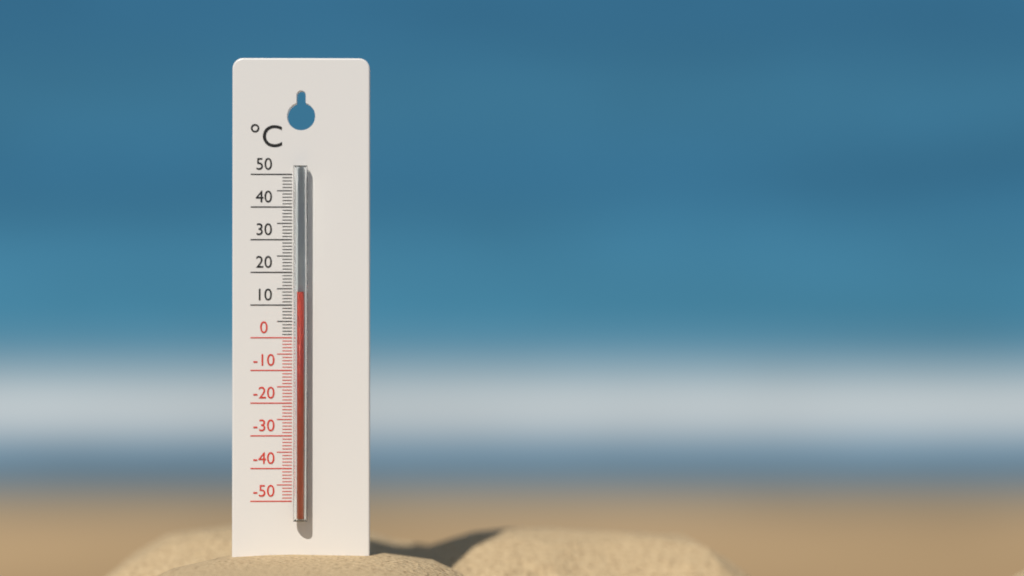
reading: 14 °C
